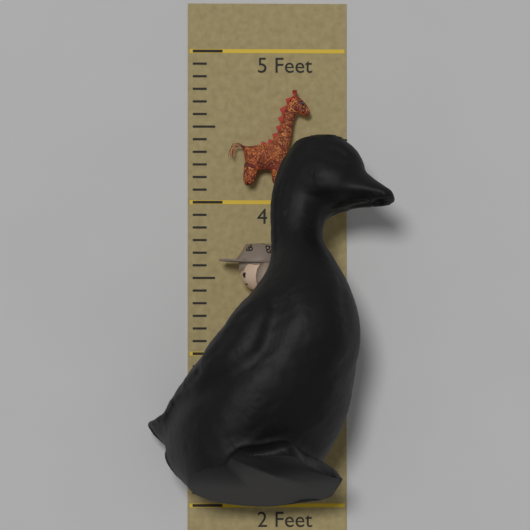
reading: 4.416666 Feet
